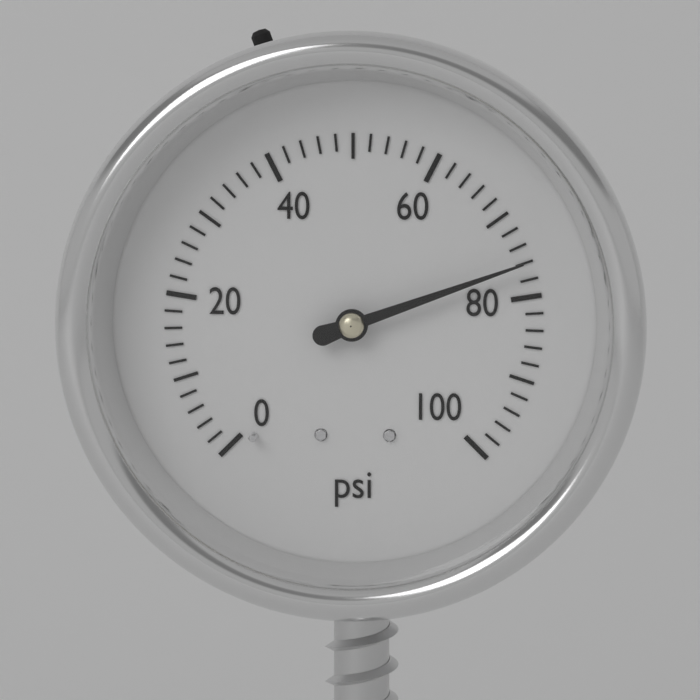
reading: 76 psi
